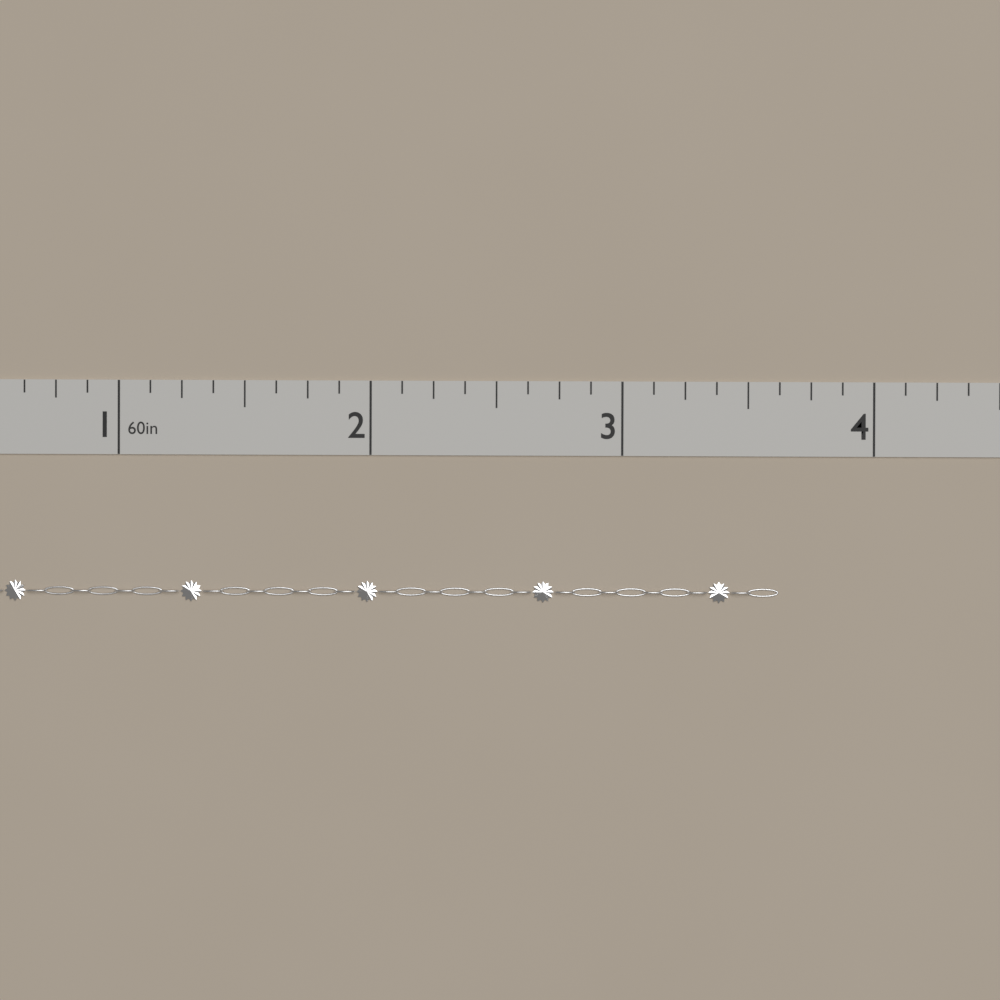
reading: 3.625 in
